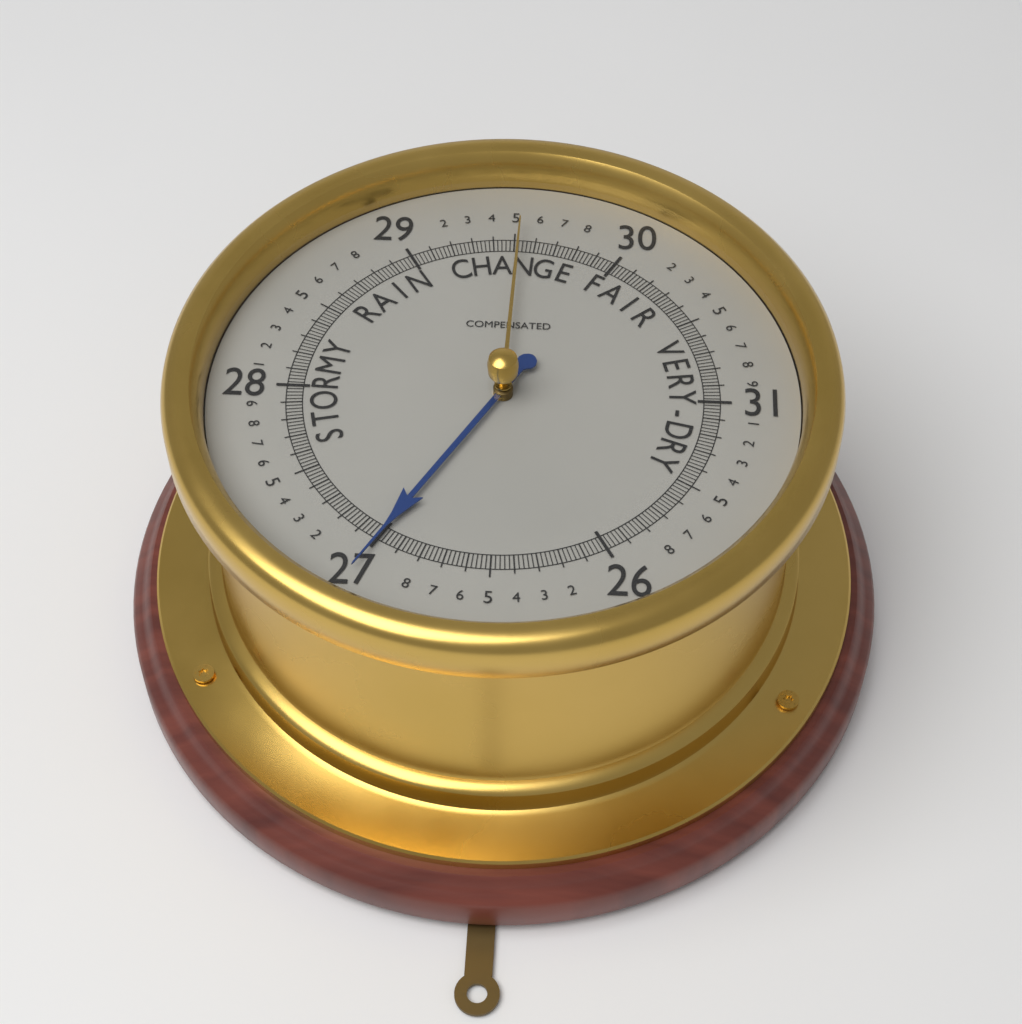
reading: 27.00 (no unit)
